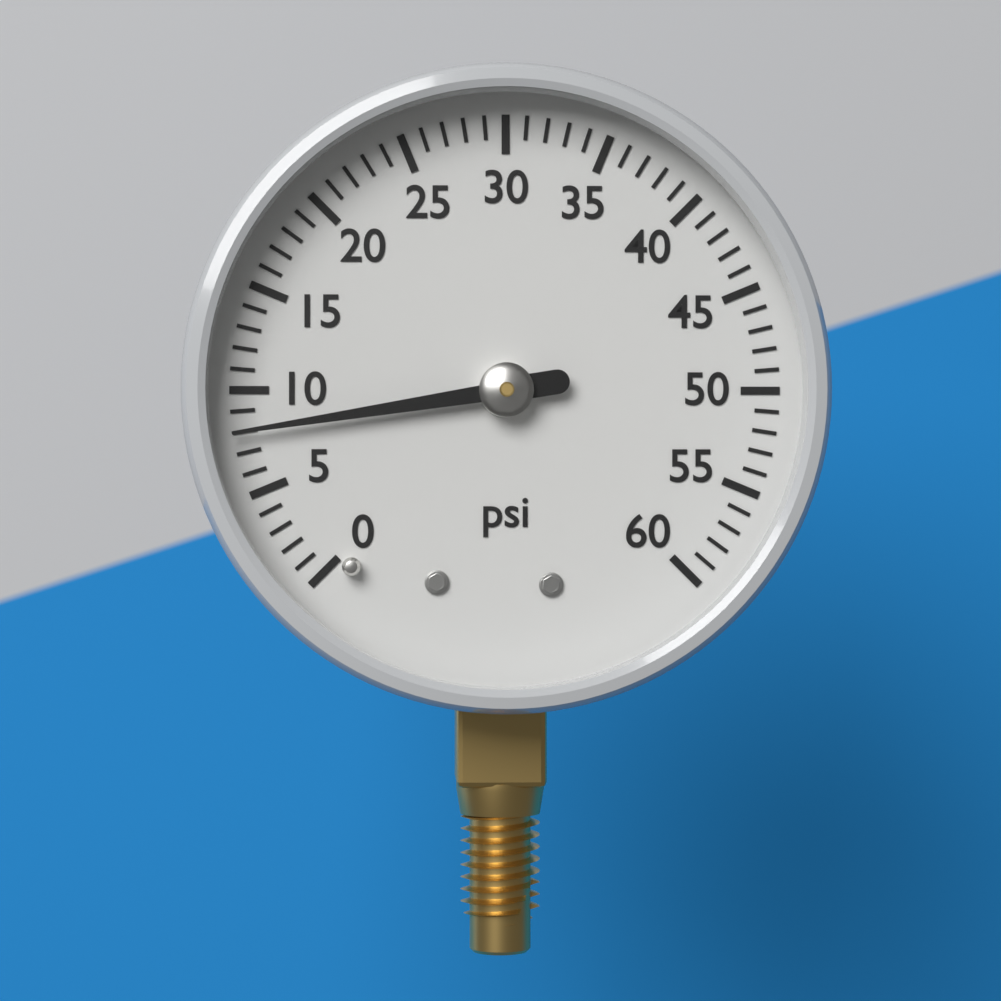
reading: 8 psi
